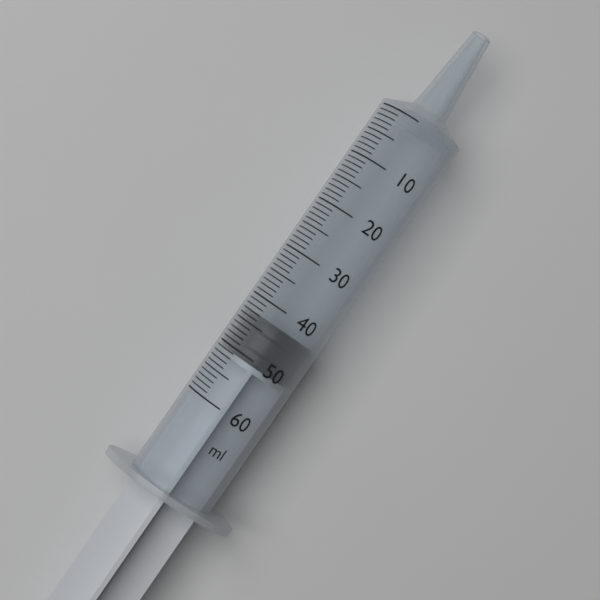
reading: 43 ml
